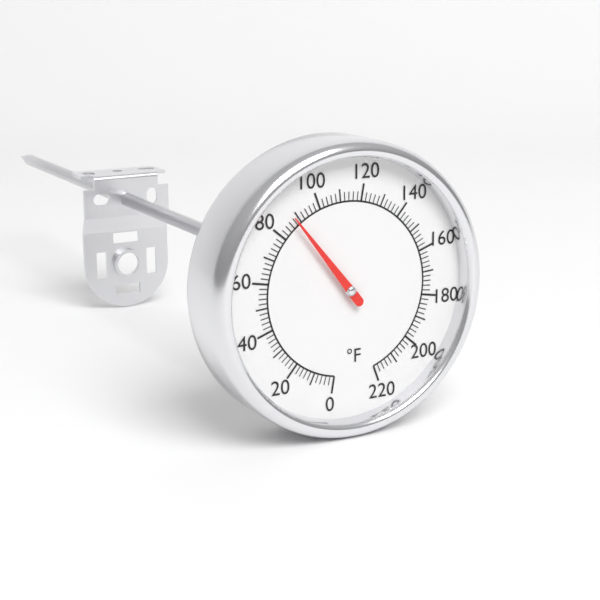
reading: 88 °F
